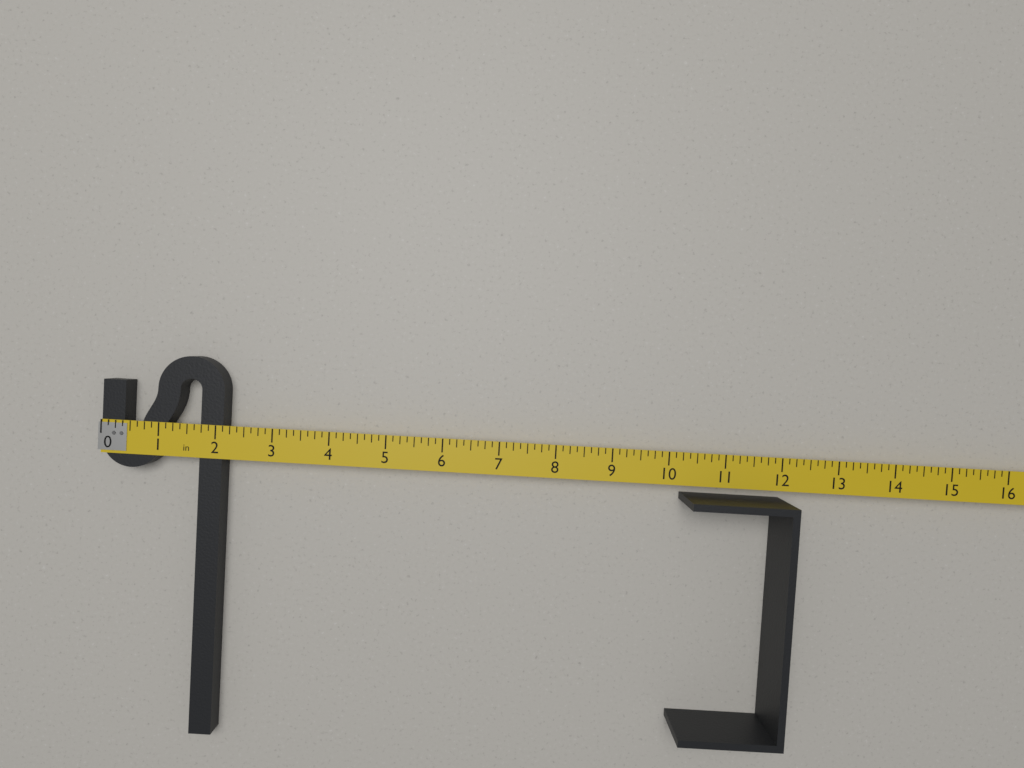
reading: 2.125 in
